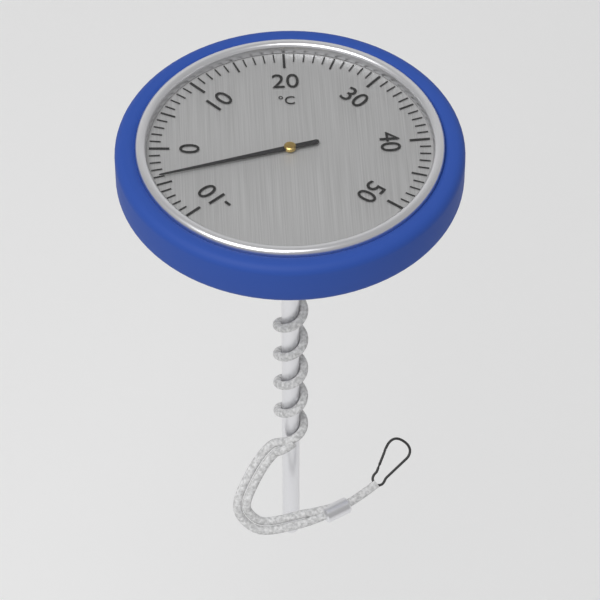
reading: -4 °C
